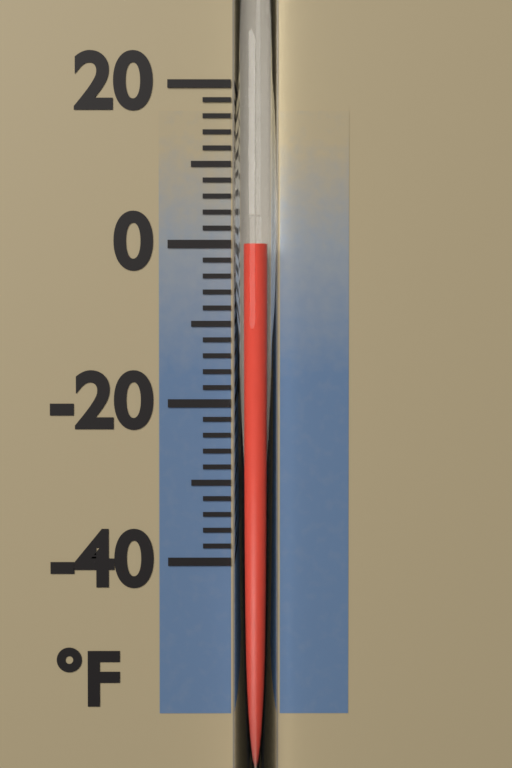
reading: 0 °F
